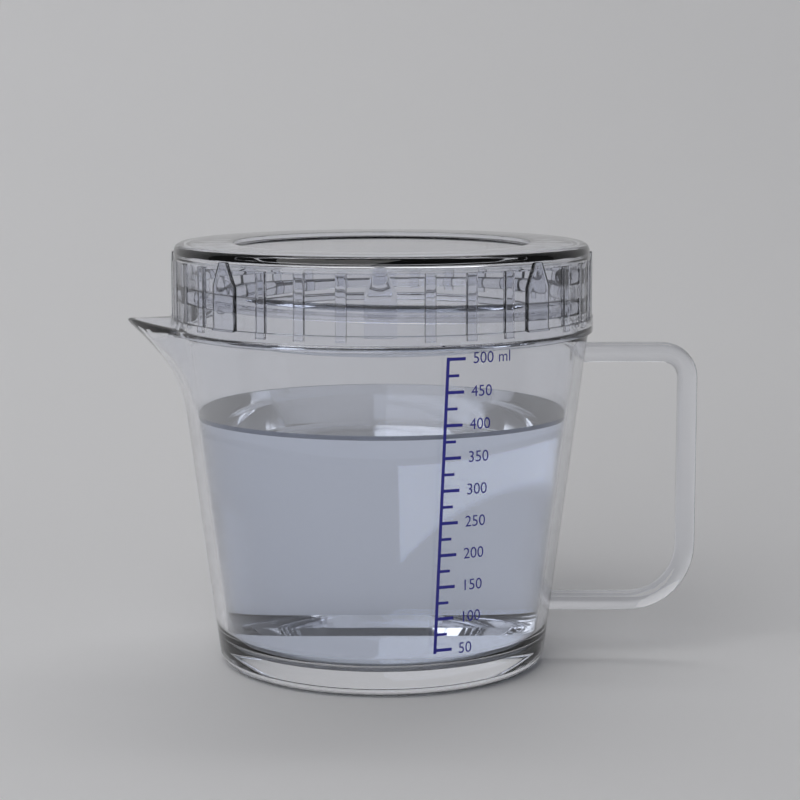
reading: 385 ml
